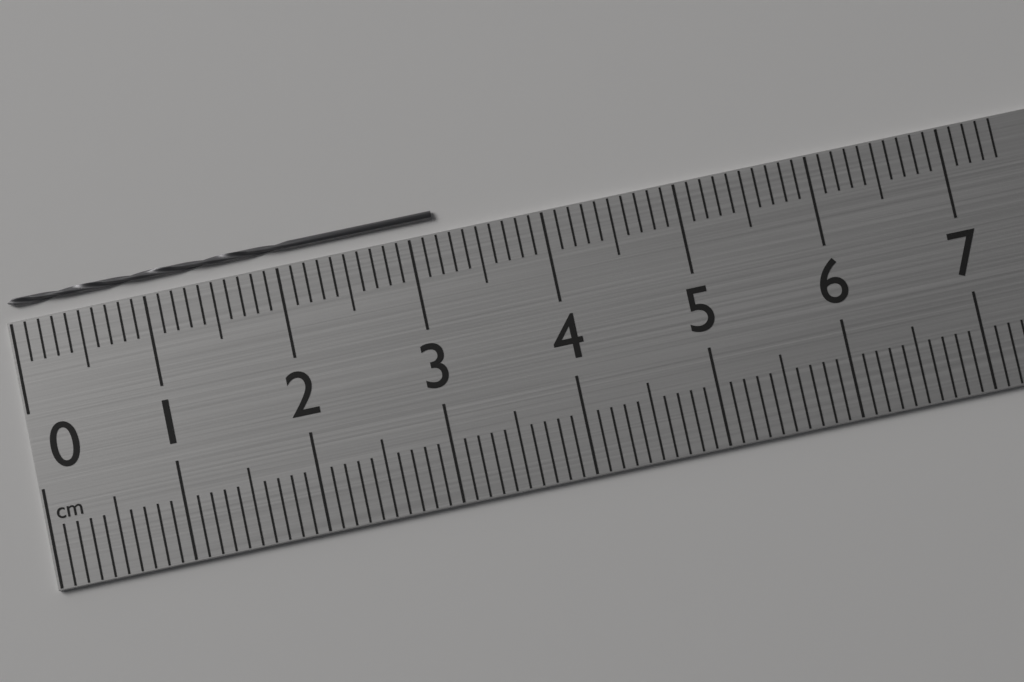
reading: 3.2 cm
